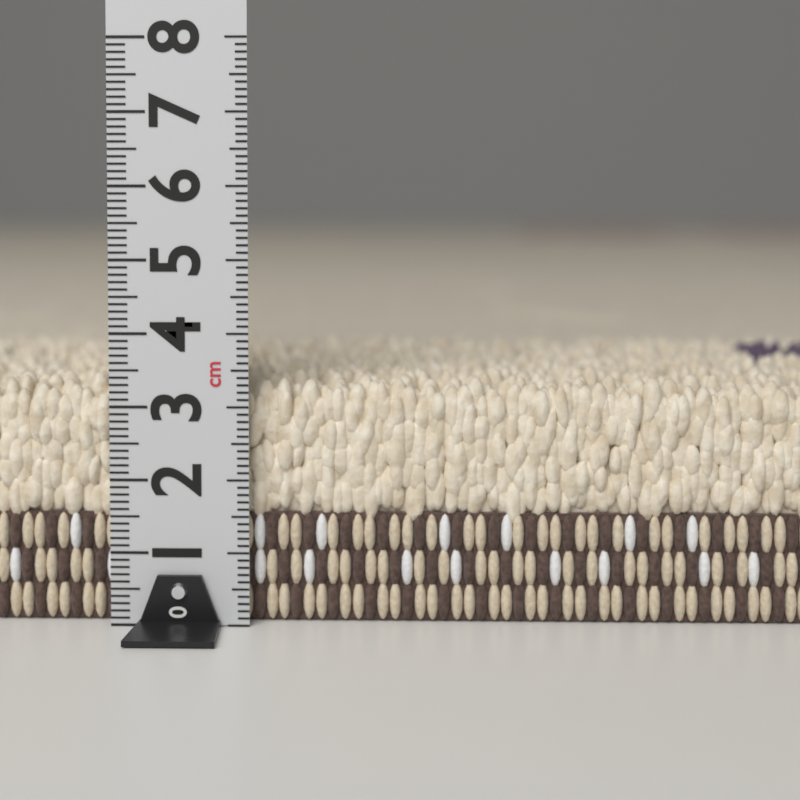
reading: 3.4 cm
